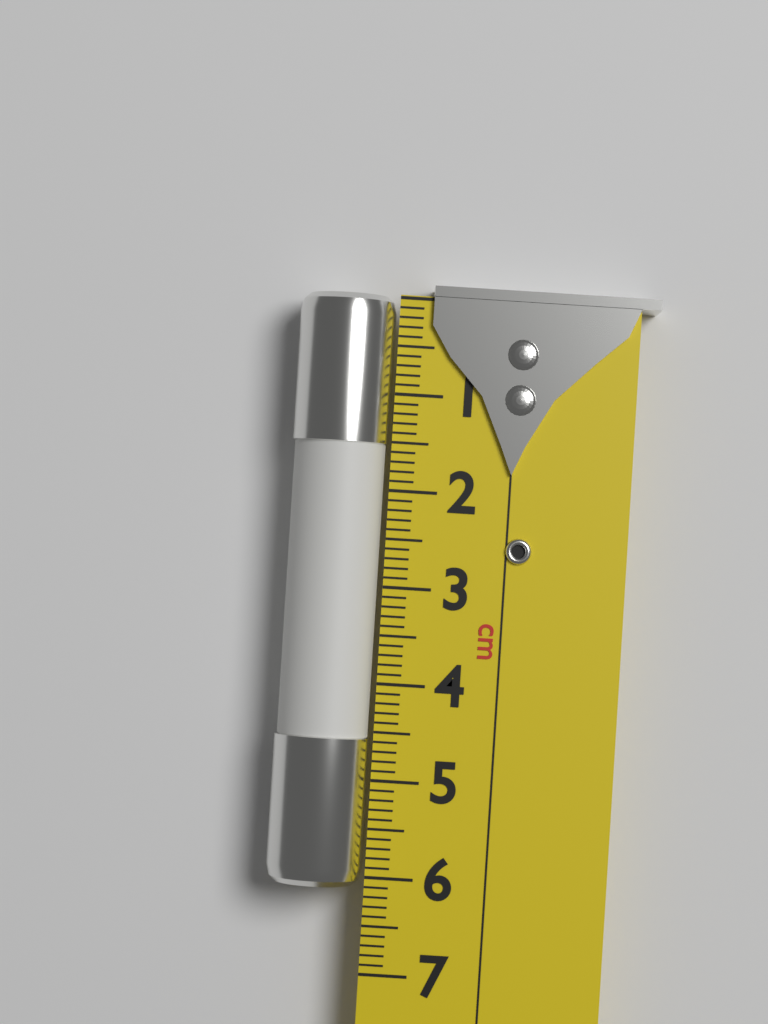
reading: 6.1 cm
